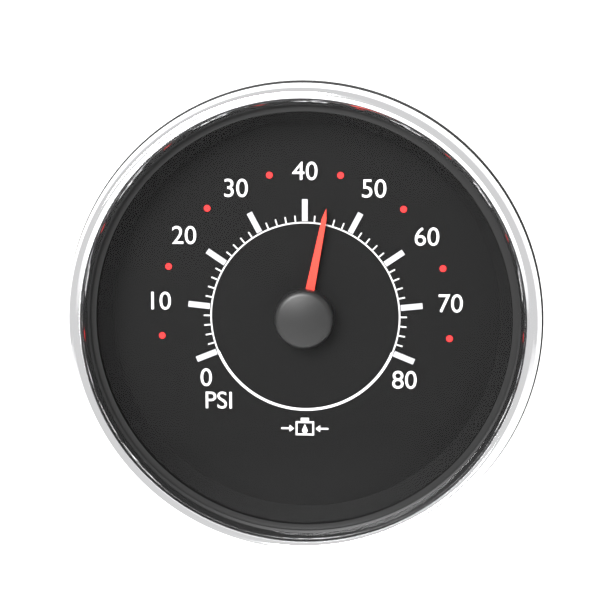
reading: 44 psi
